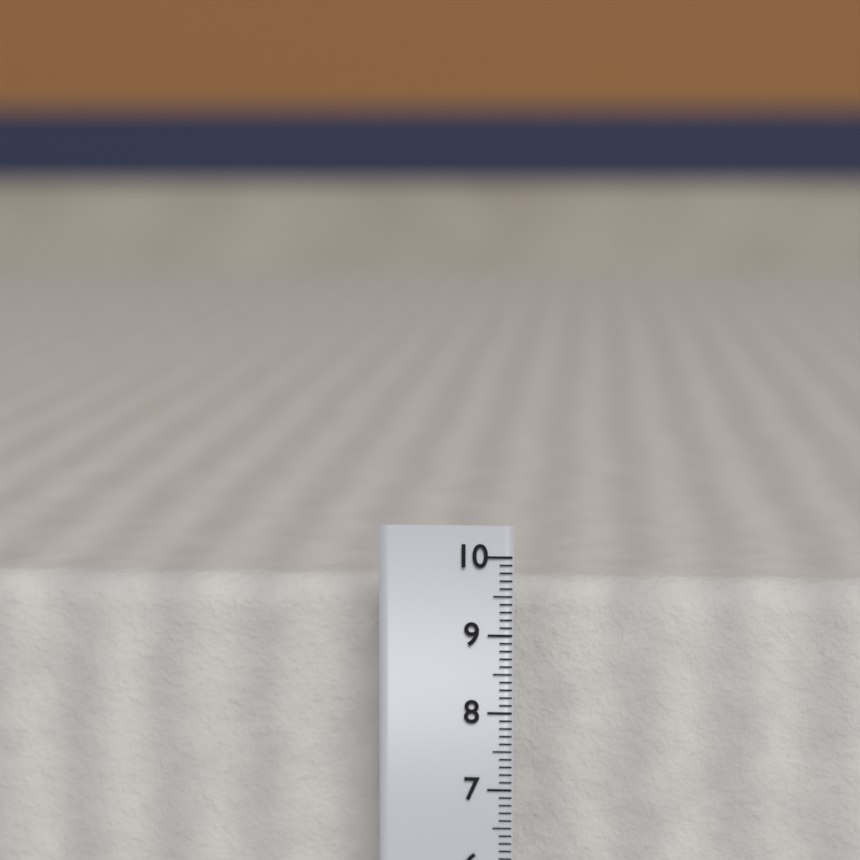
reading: 9.6 cm
